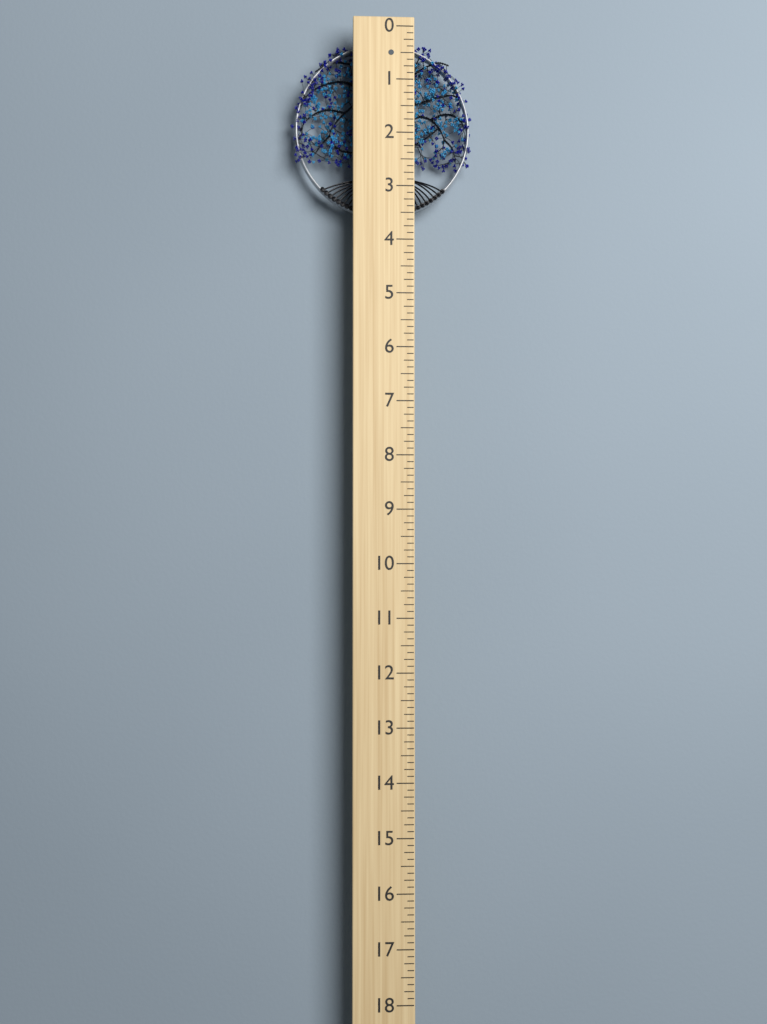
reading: 3.500 (no unit)
